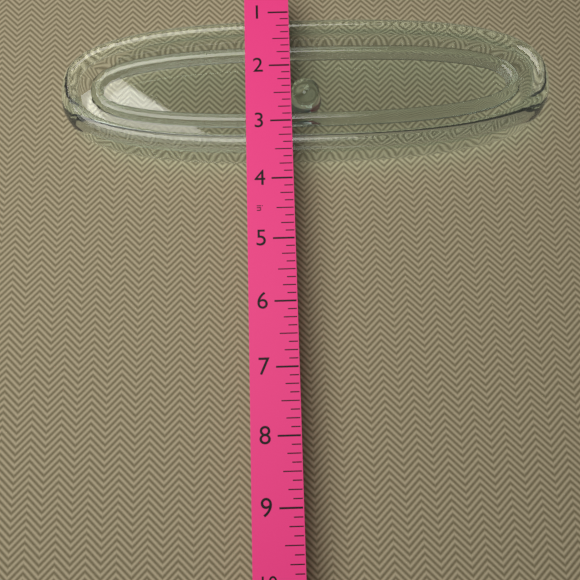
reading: 3.500 in
